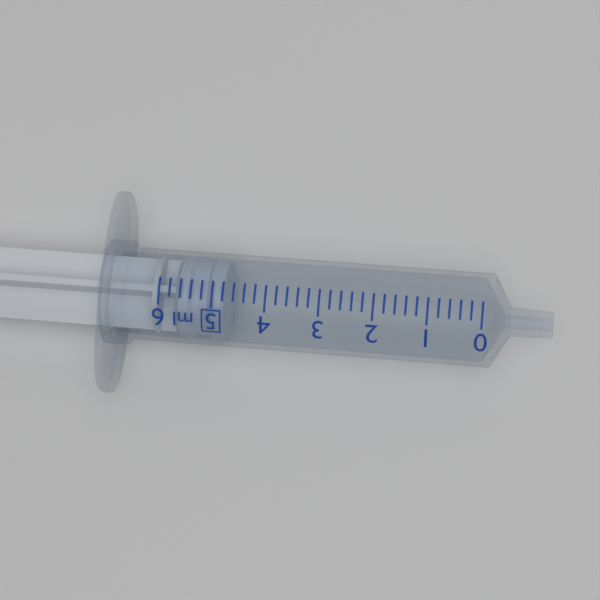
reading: 4.8 ml
